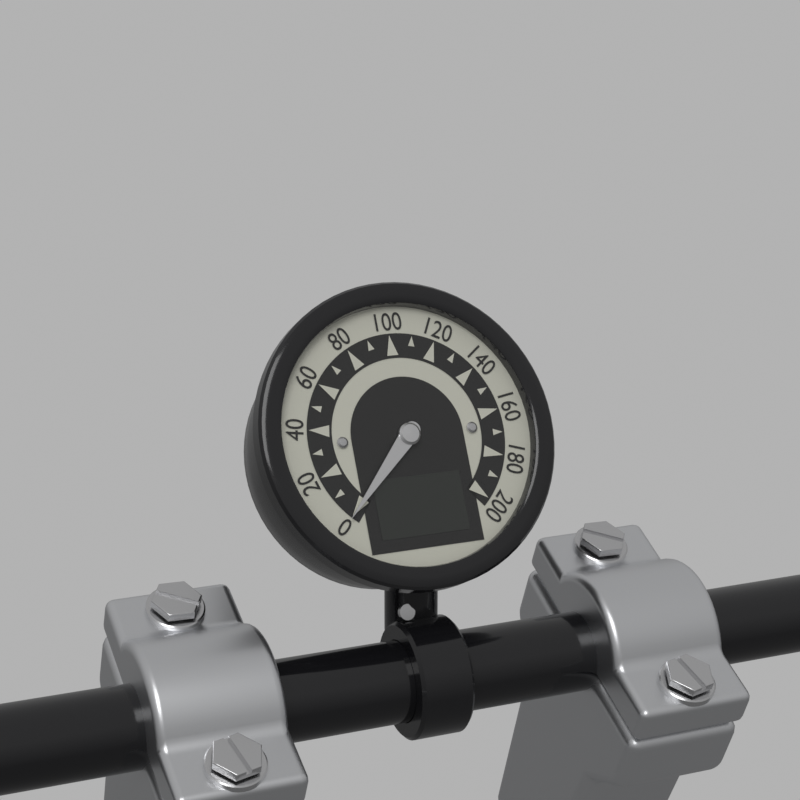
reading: 0 (no unit)
